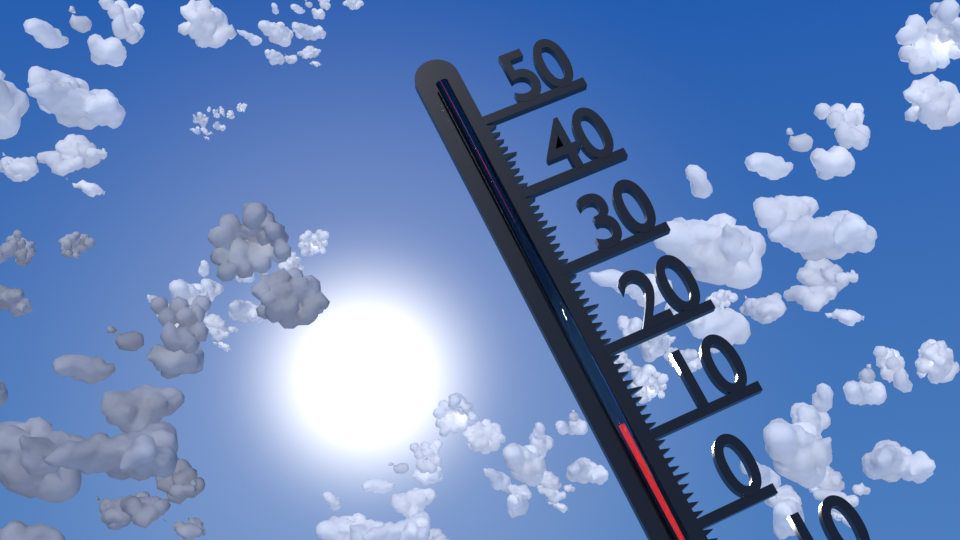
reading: 12 °C
